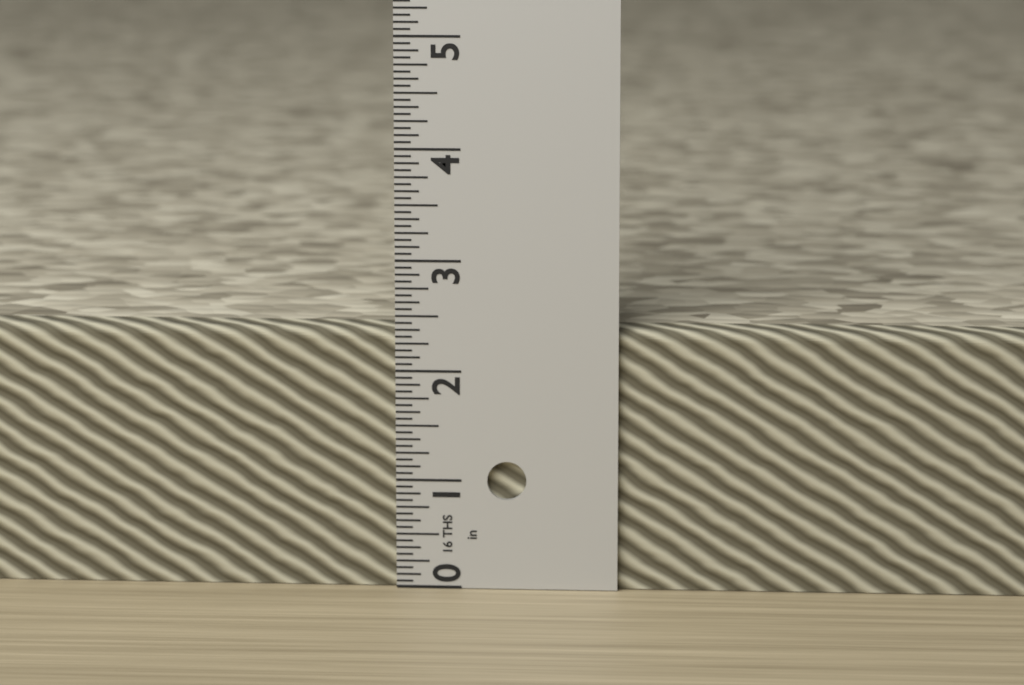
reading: 2.3750 in
